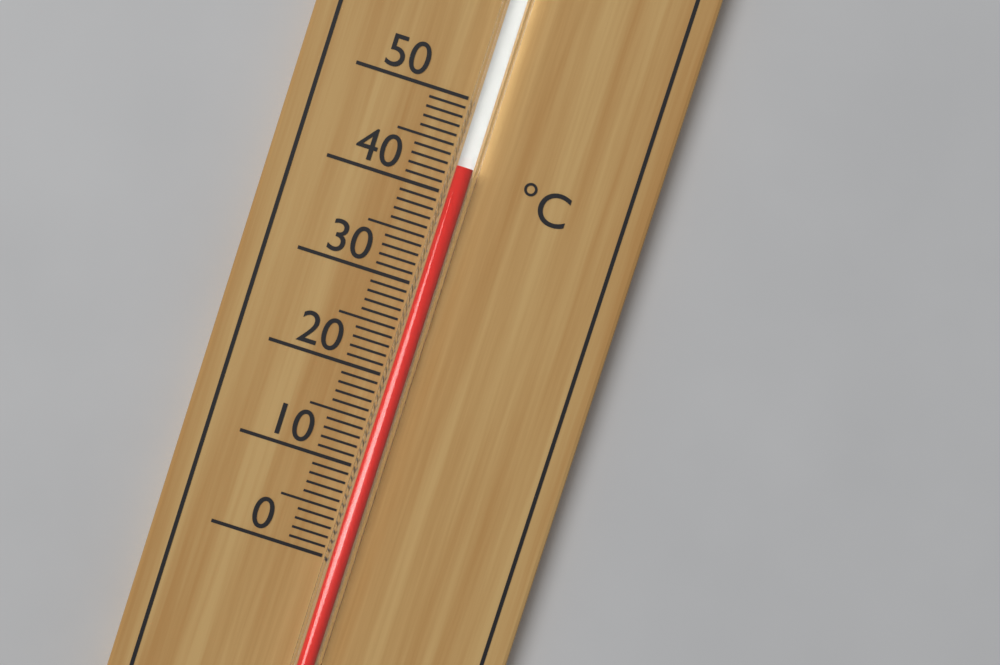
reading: 43 °C
